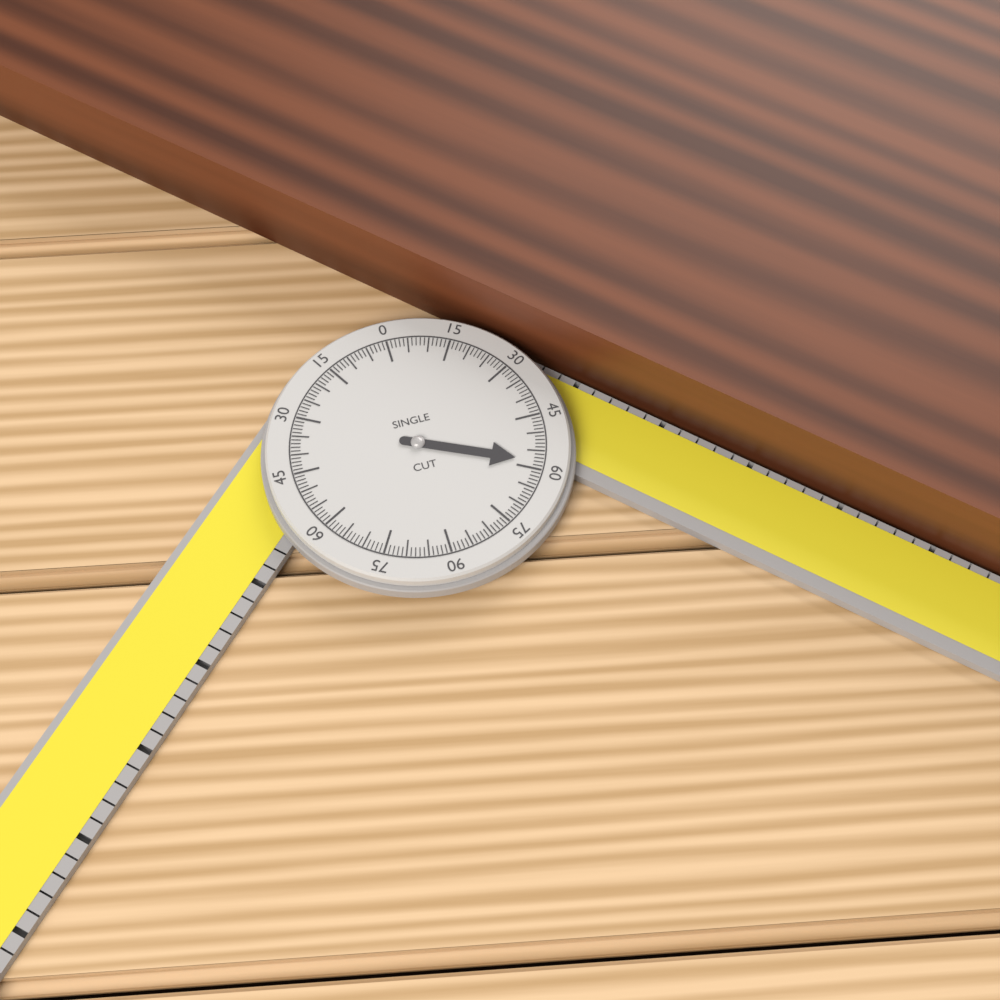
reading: 58 °
